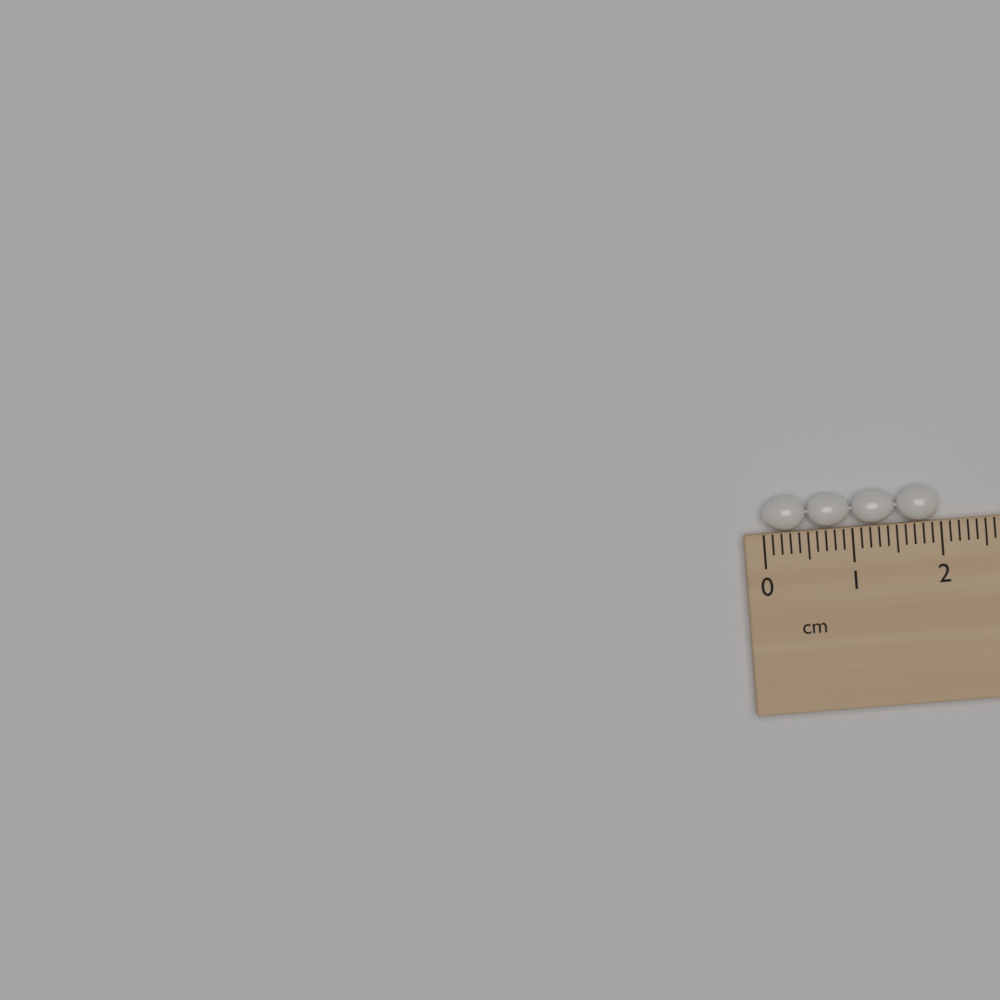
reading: 2.0 cm
